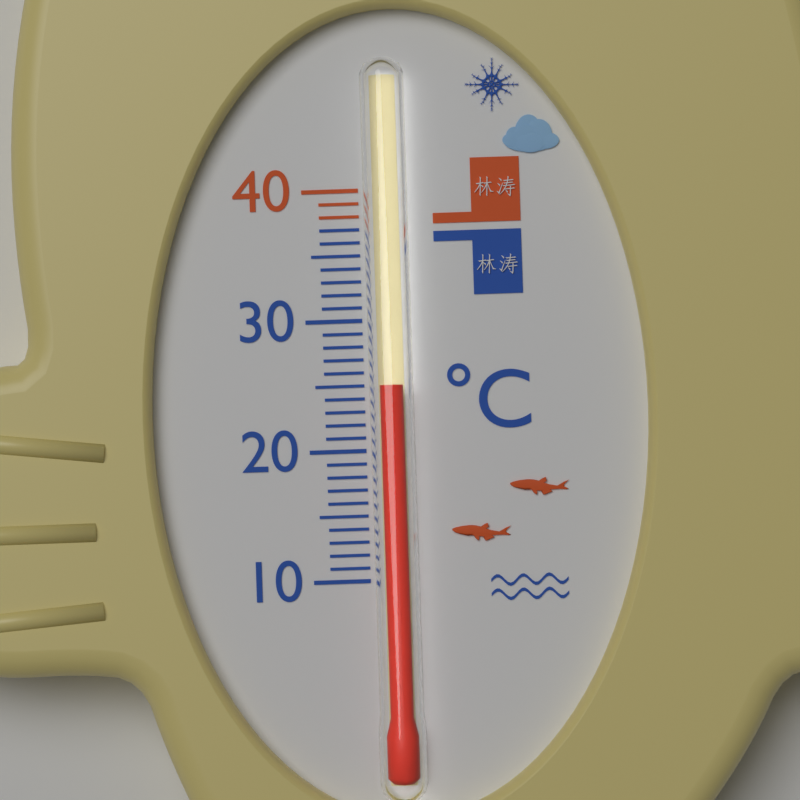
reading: 25 °C
